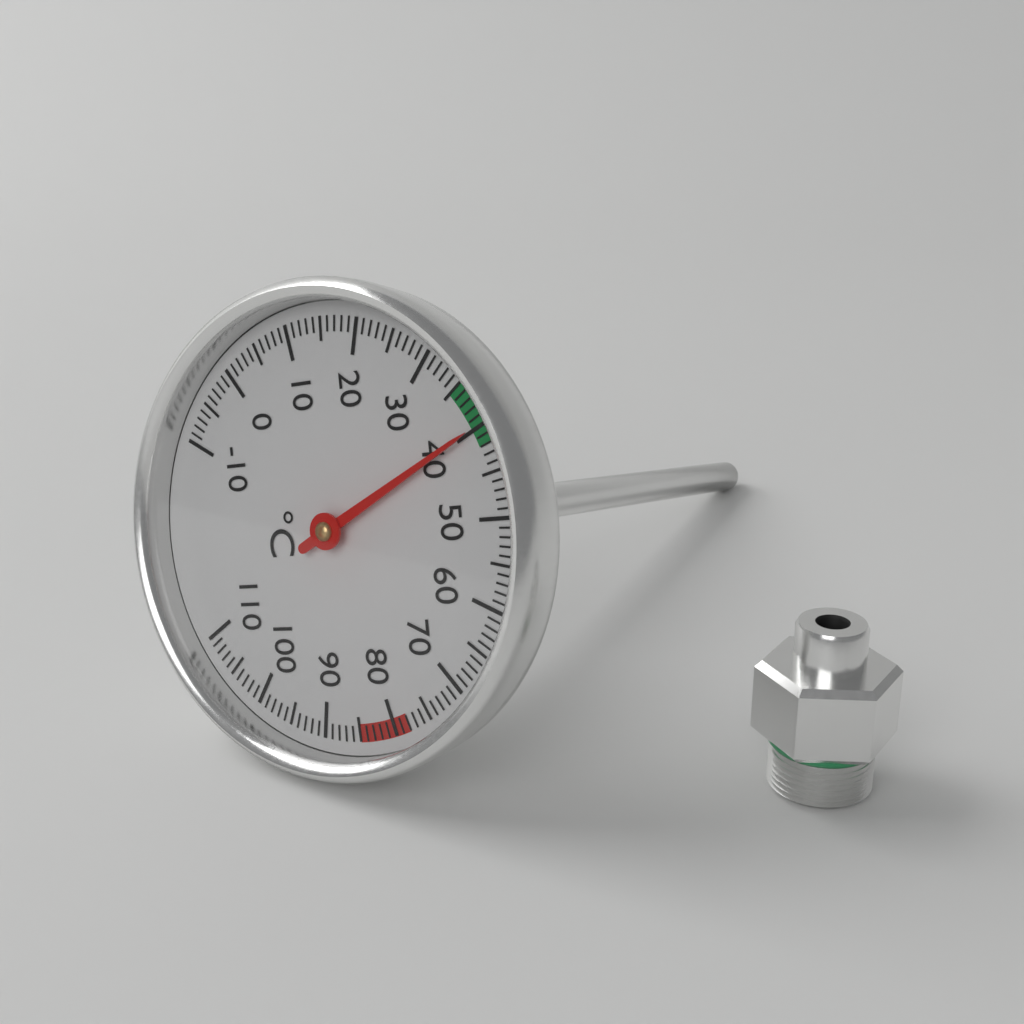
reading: 40 °C
